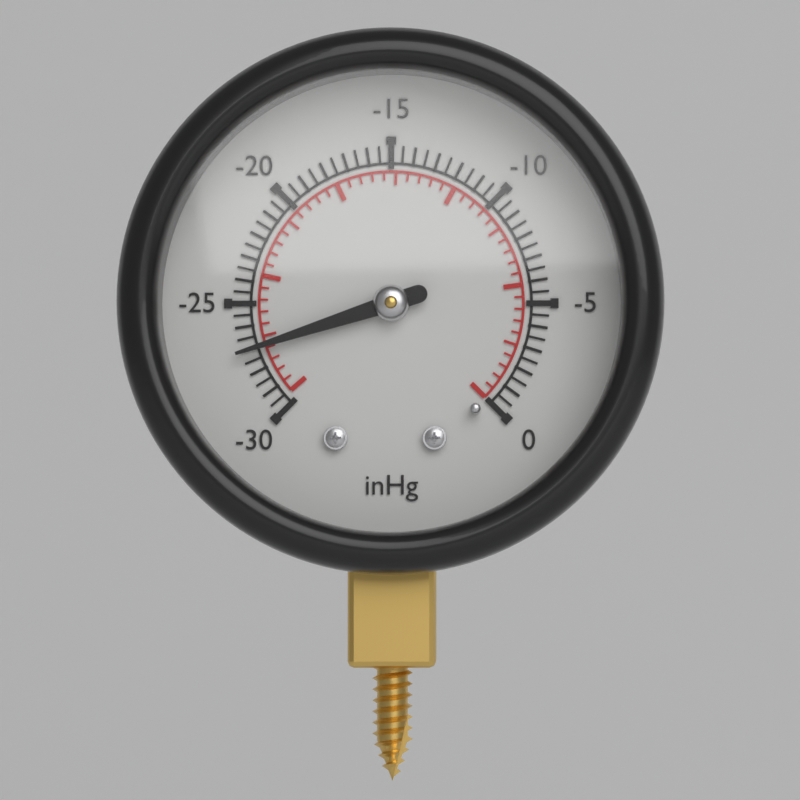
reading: -27.0 inHg
